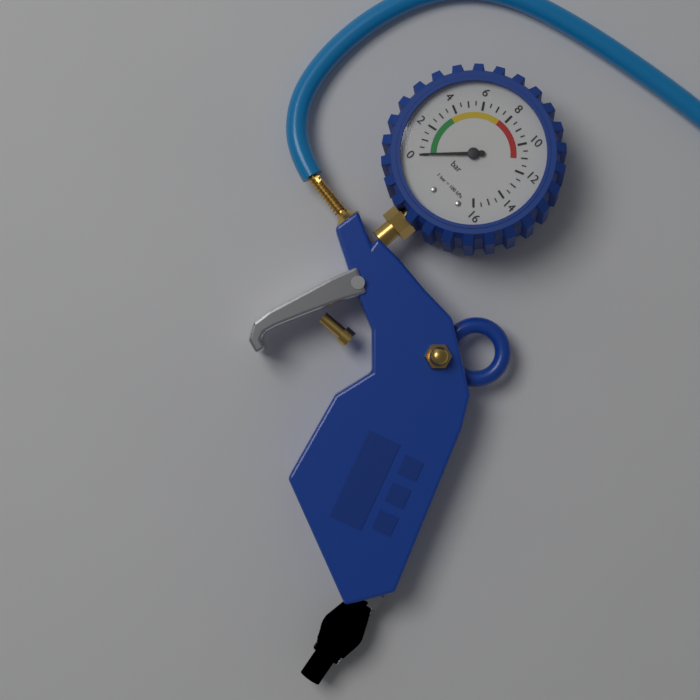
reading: 0.0 bar
